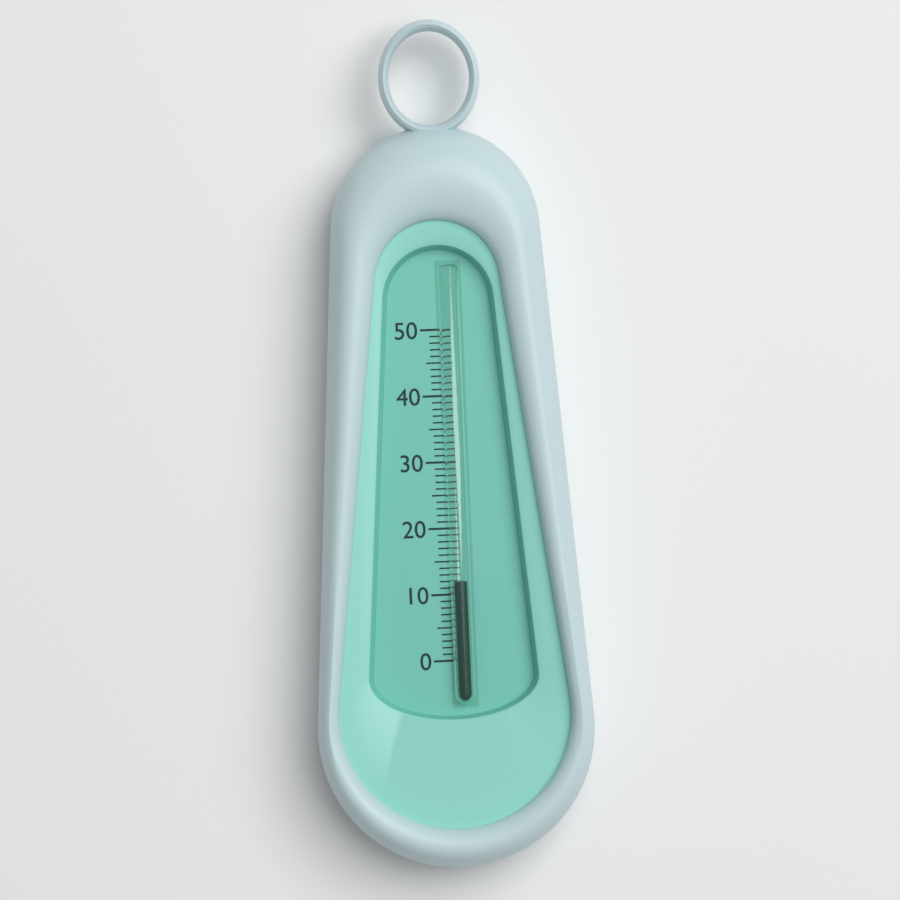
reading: 12 (no unit)
